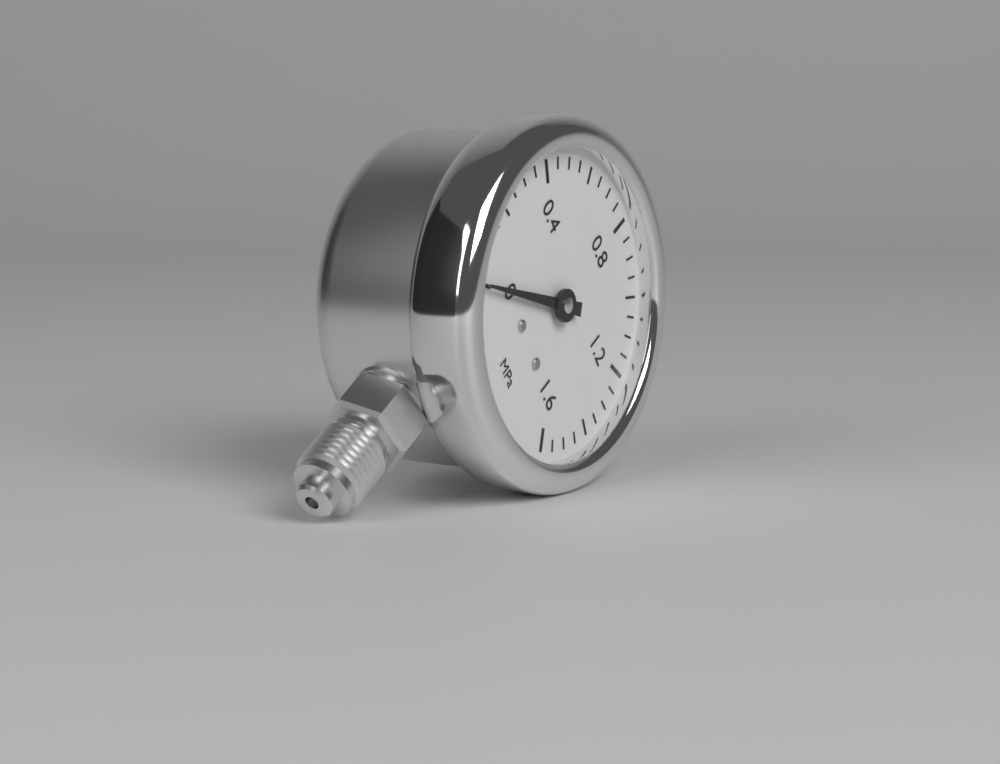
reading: 0.00 MPa
